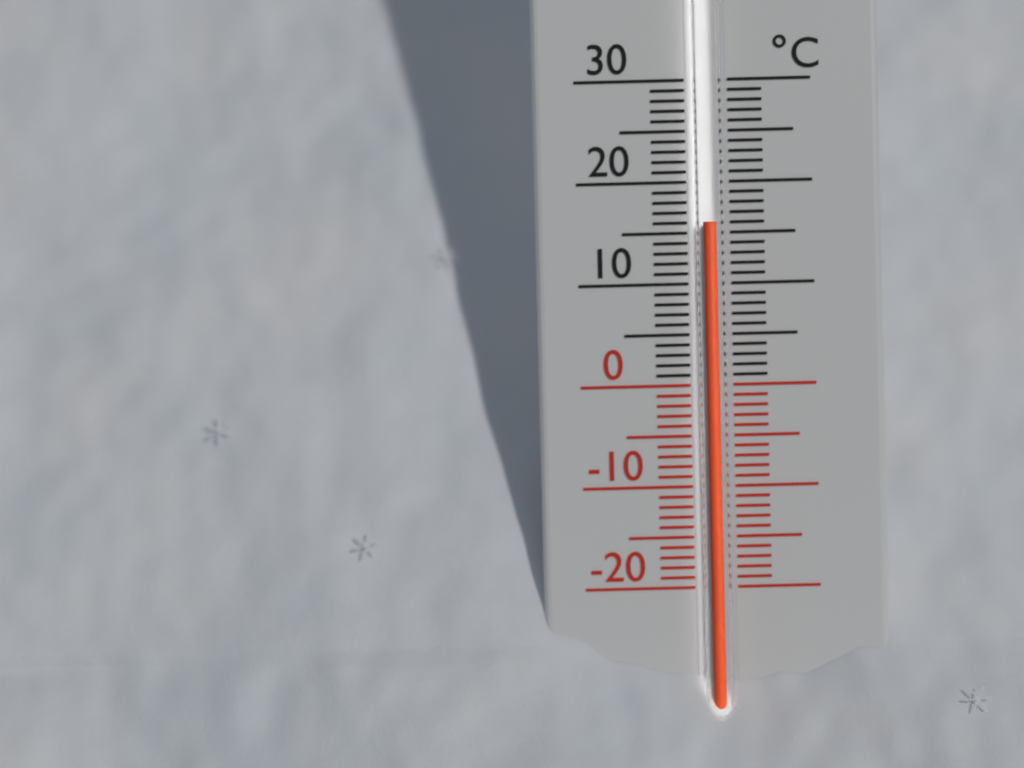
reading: 16 °C
